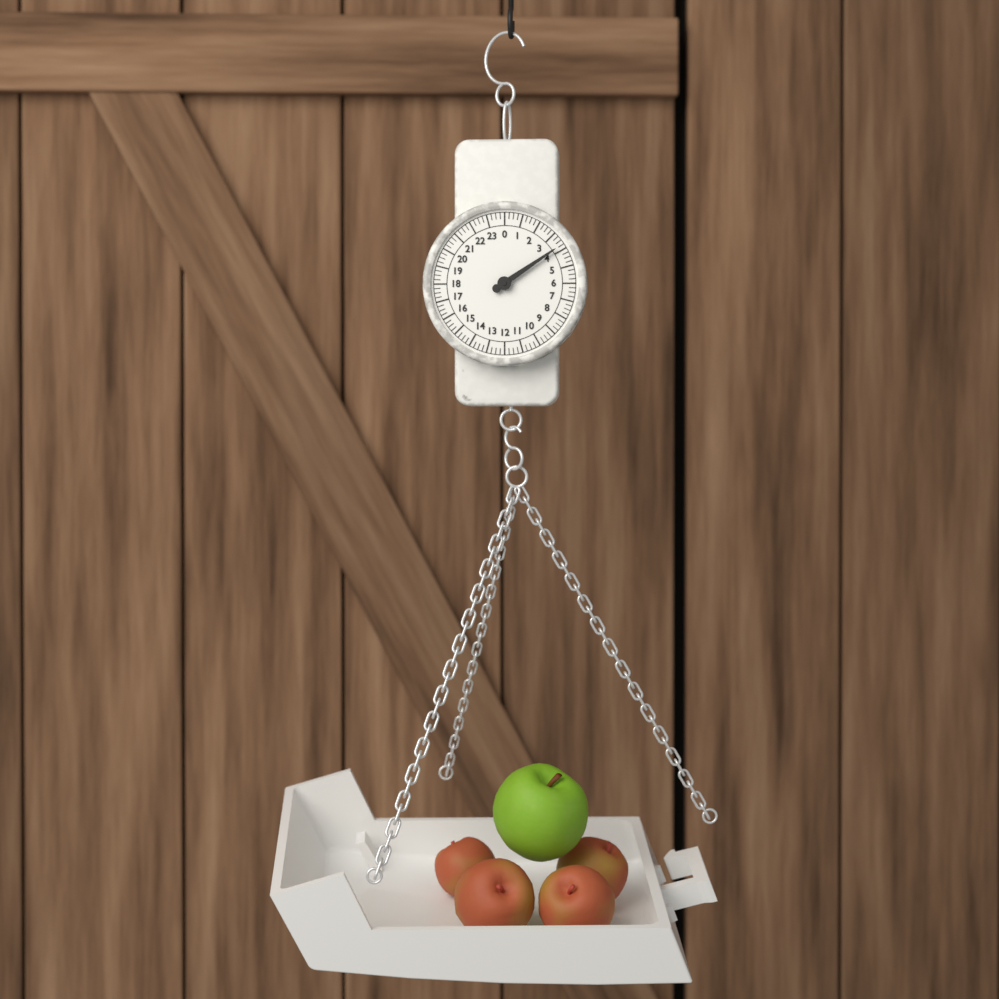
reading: 3.75 (no unit)
